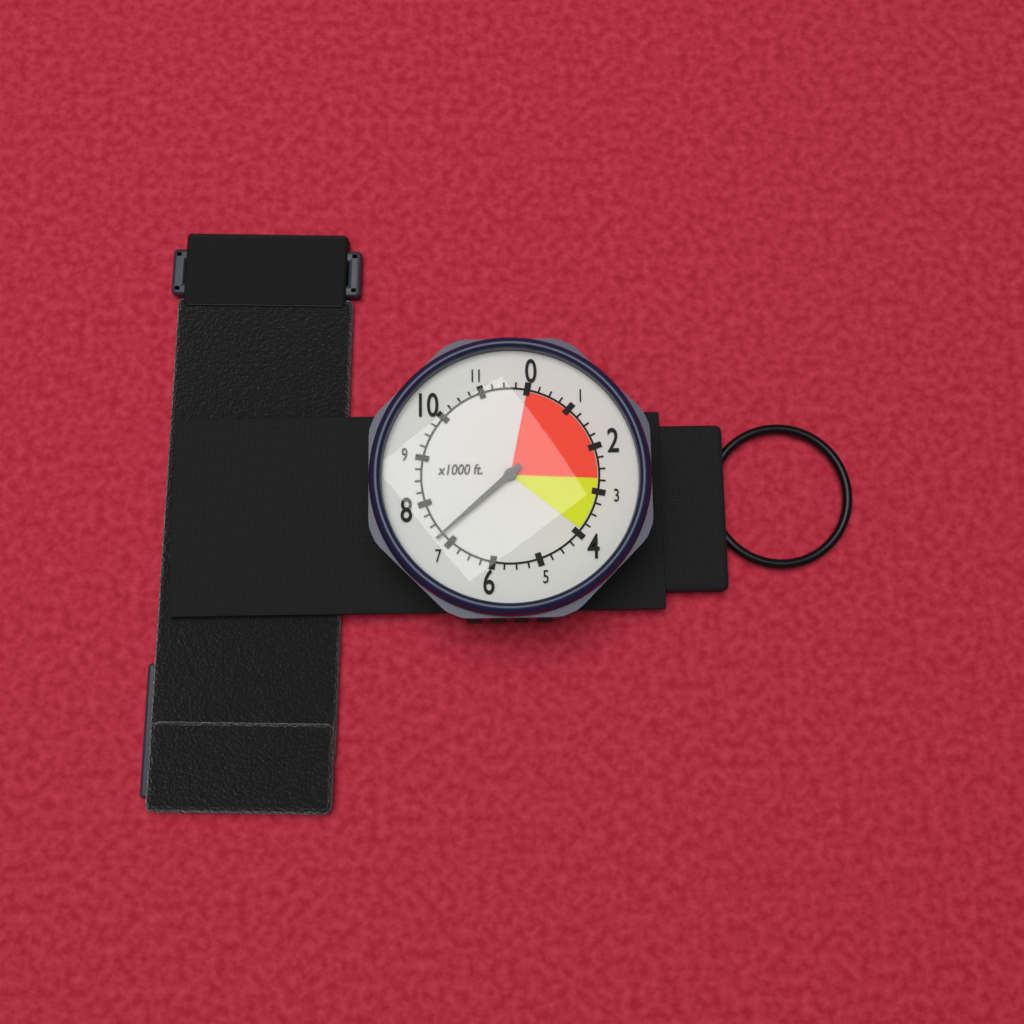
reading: 7250 ft
